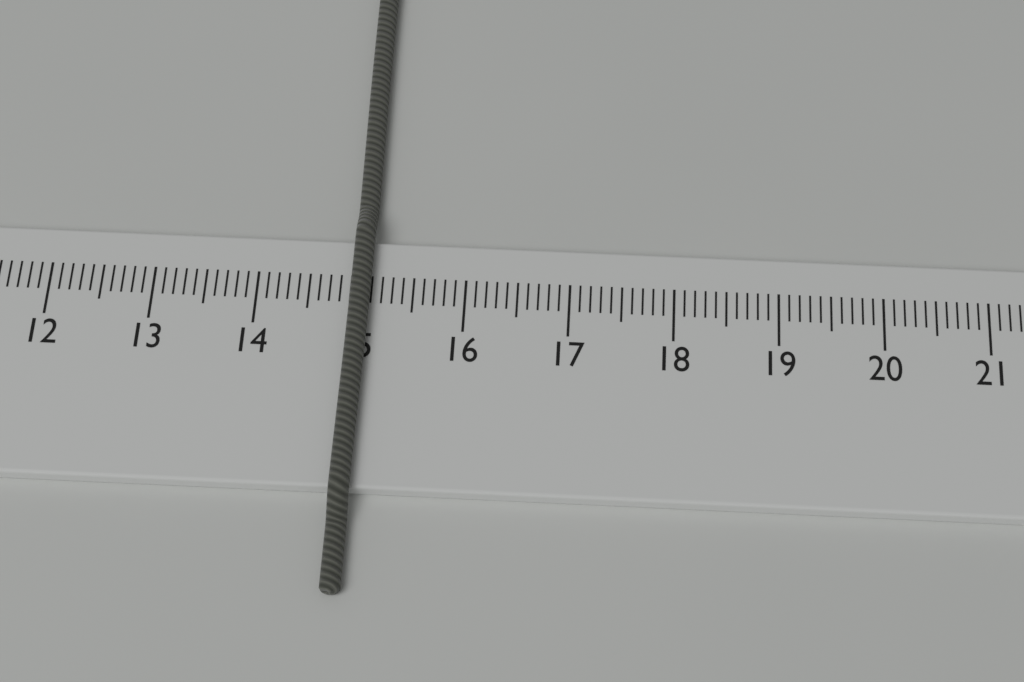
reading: 15.1 cm
